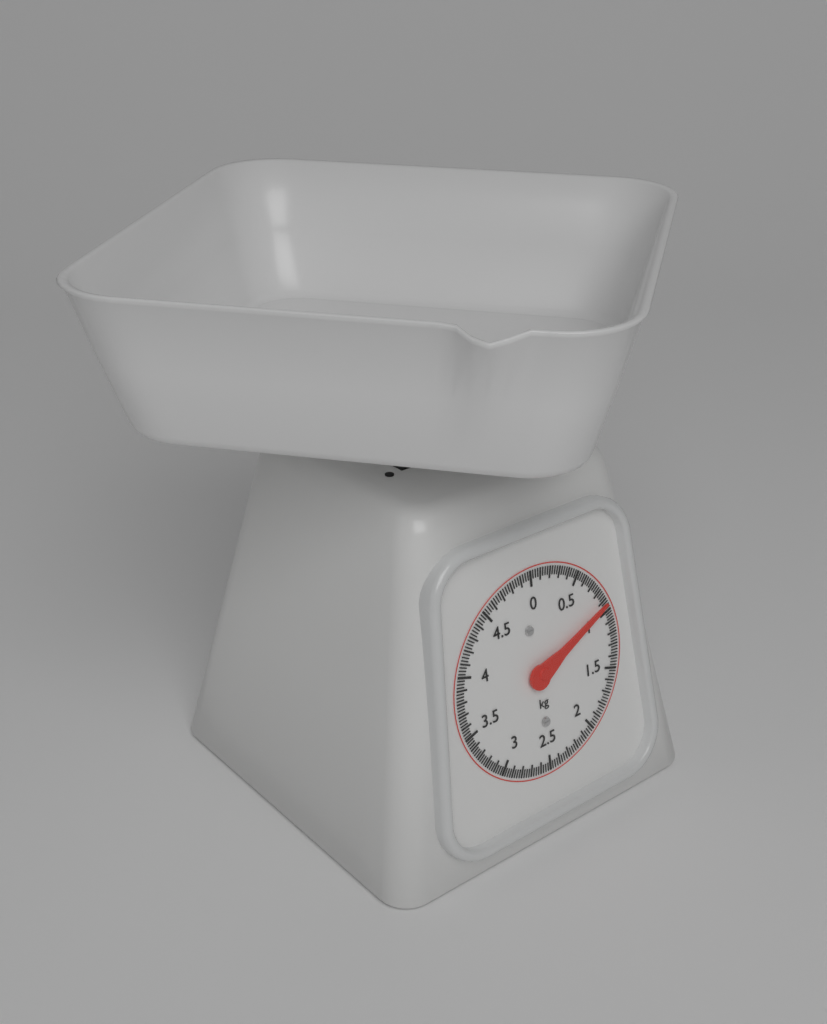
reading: 0.925 kg
